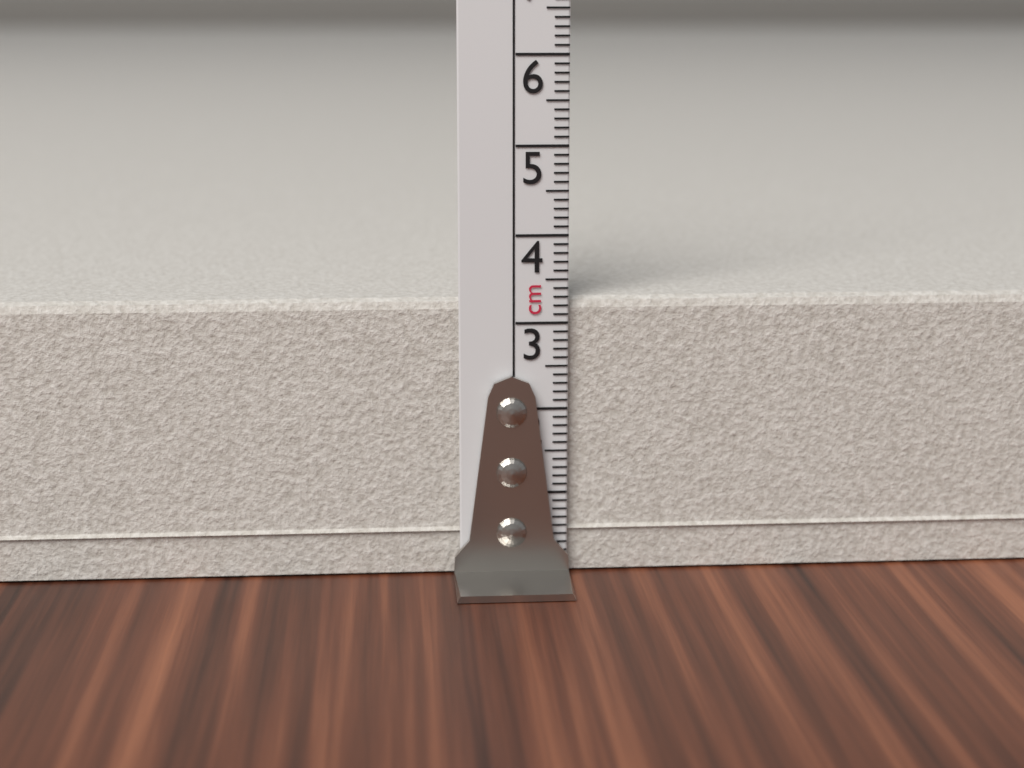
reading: 3.3 cm
